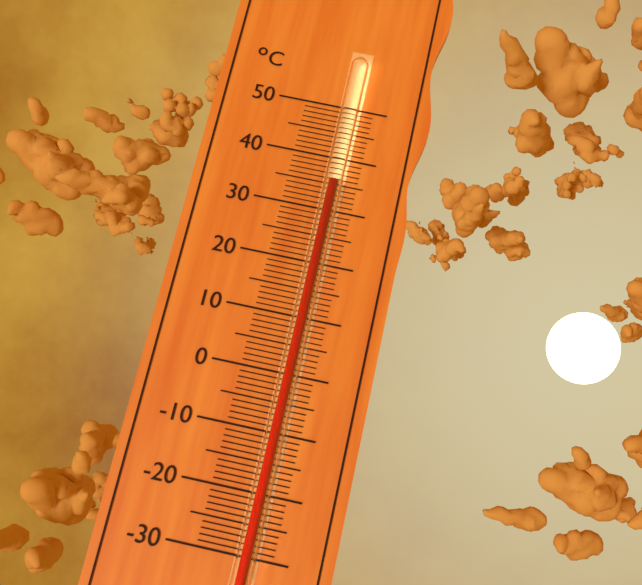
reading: 35 °C
